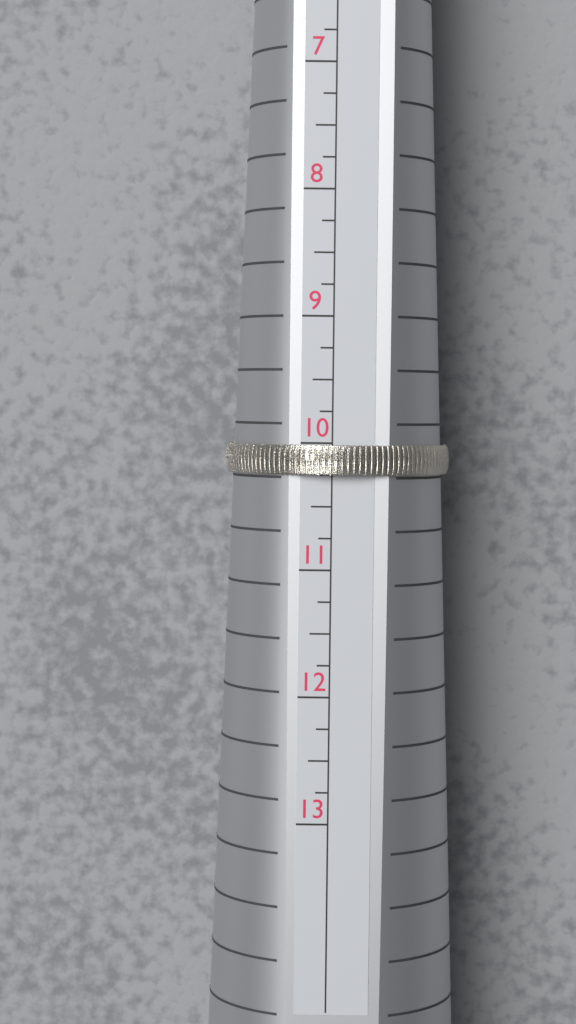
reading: 10.25 US
